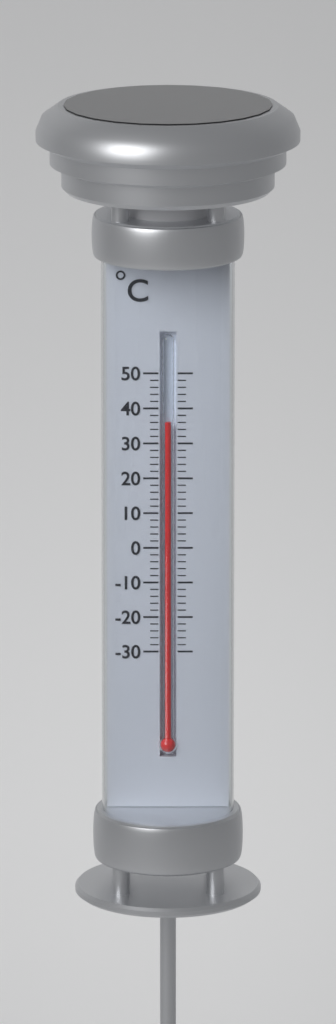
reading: 36 °C
